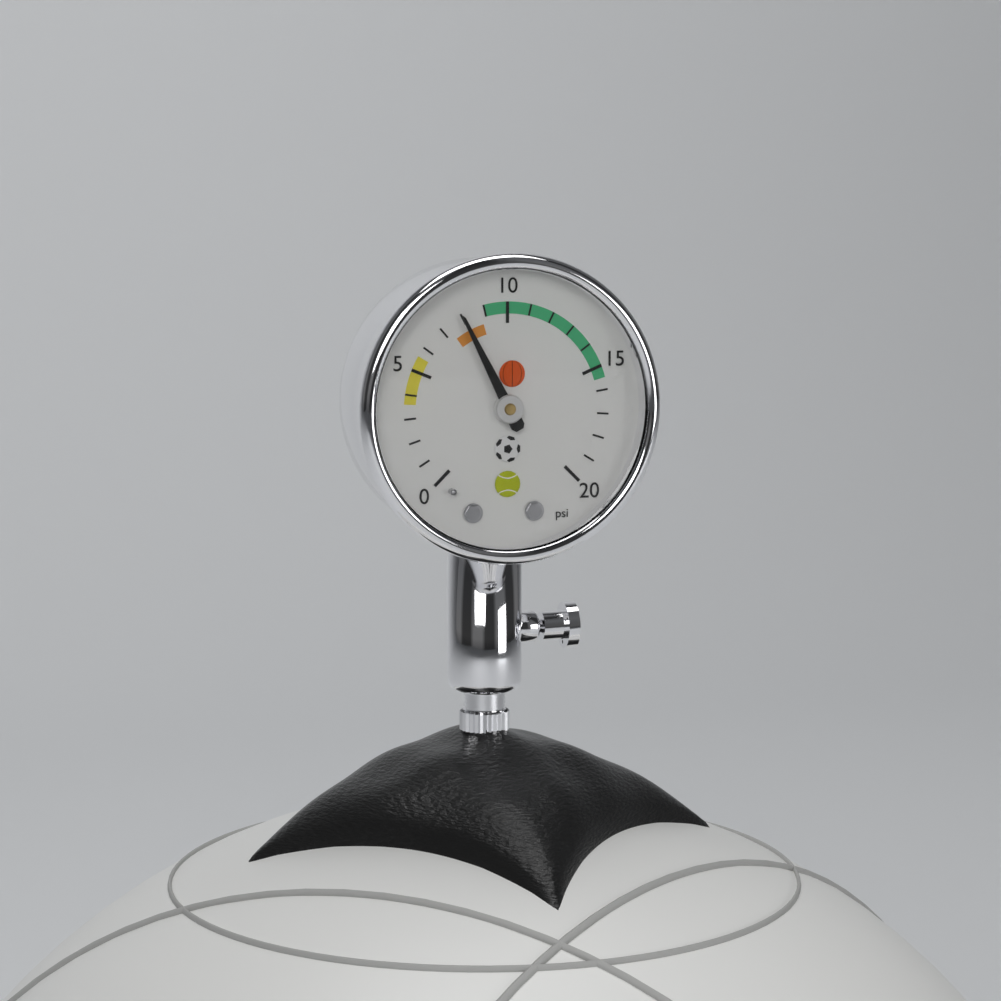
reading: 8 psi
